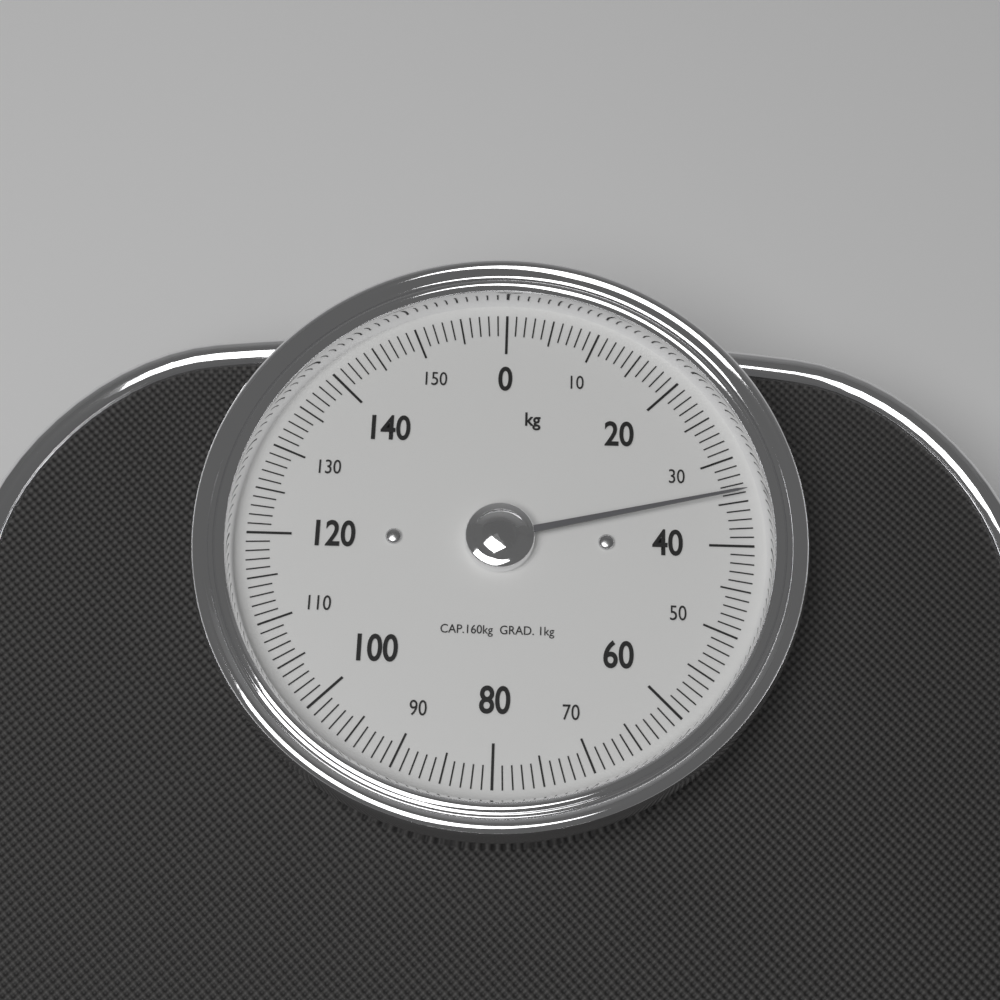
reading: 34 kg
